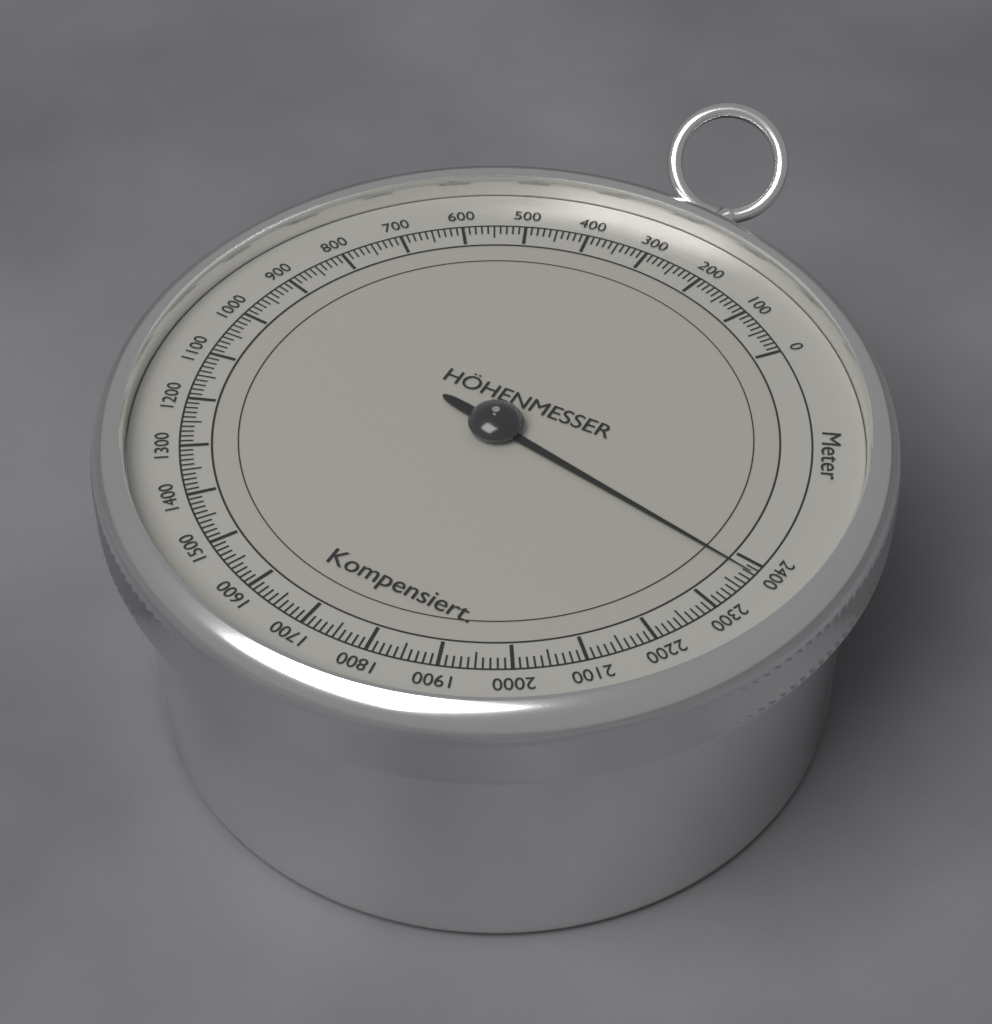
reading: 2380 m
